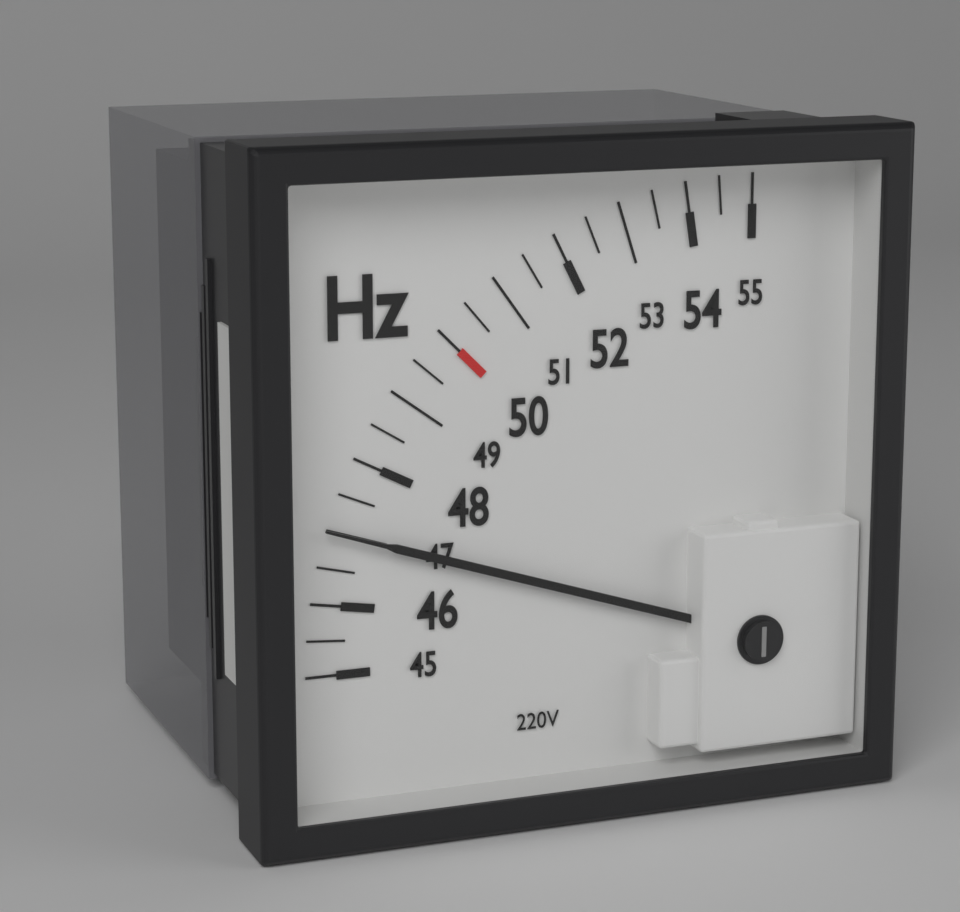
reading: 47.0 Hz
